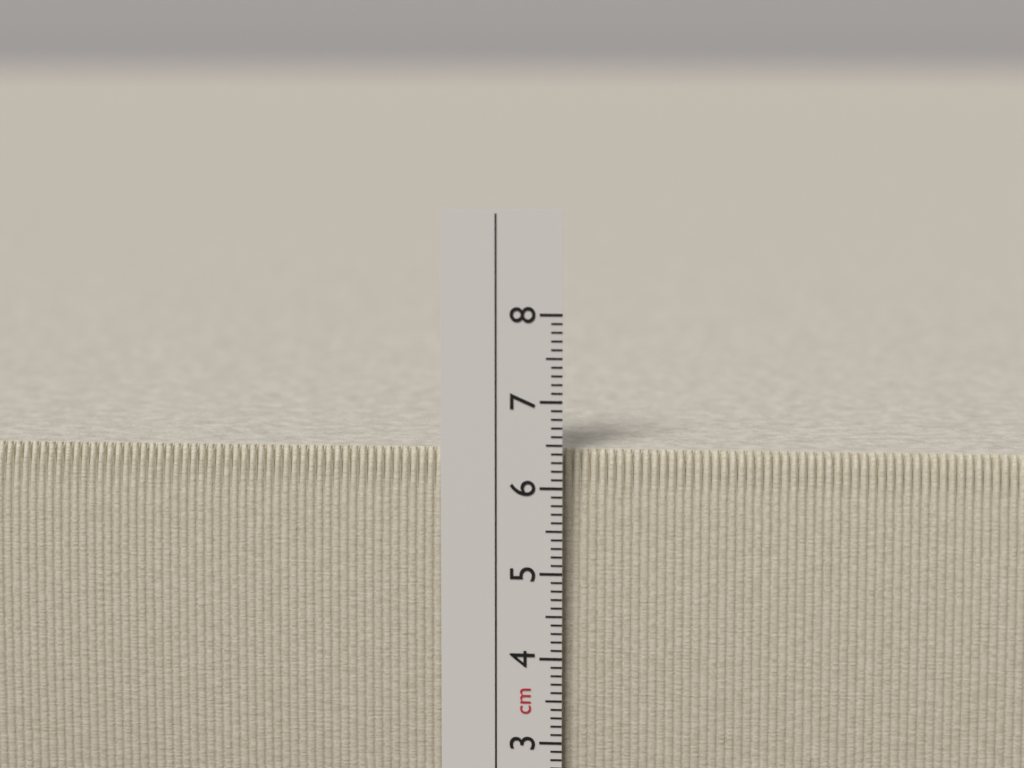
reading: 6.4 cm
